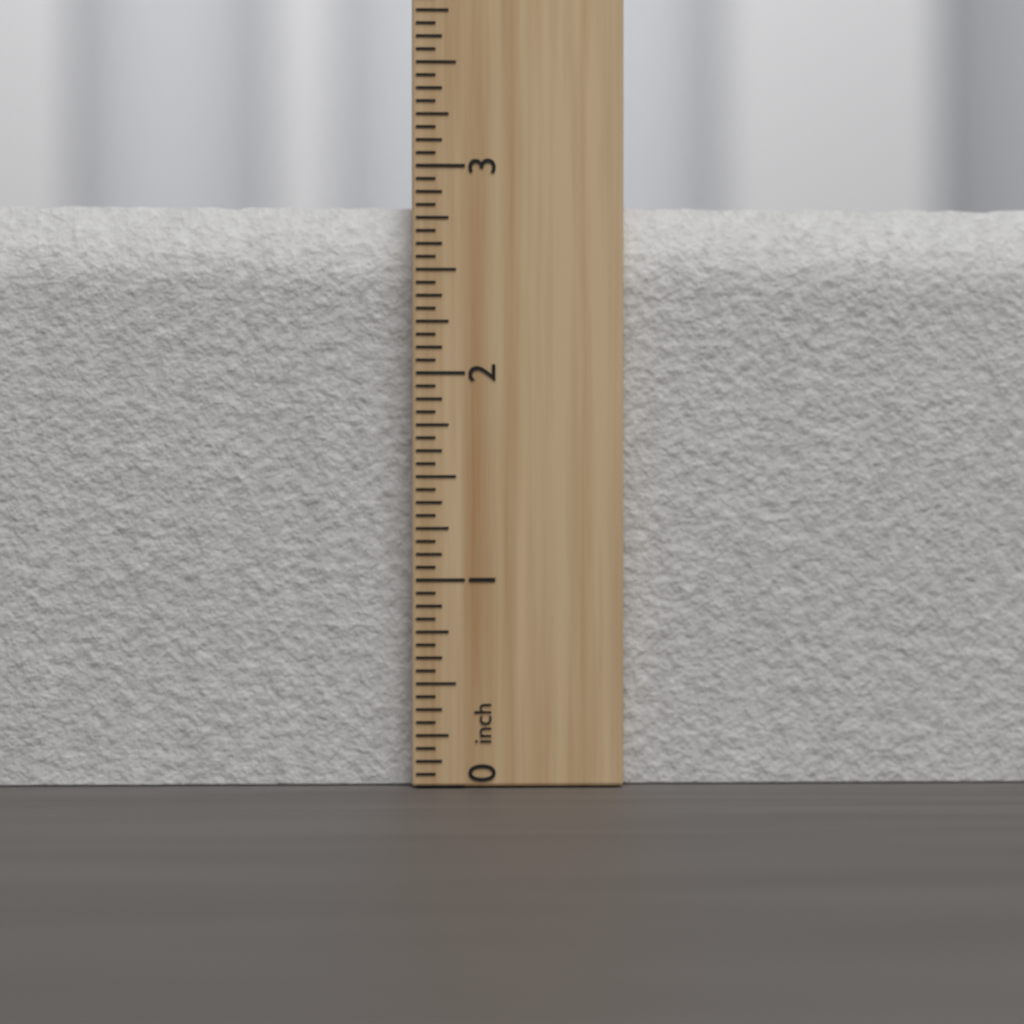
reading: 2.8125 inch
